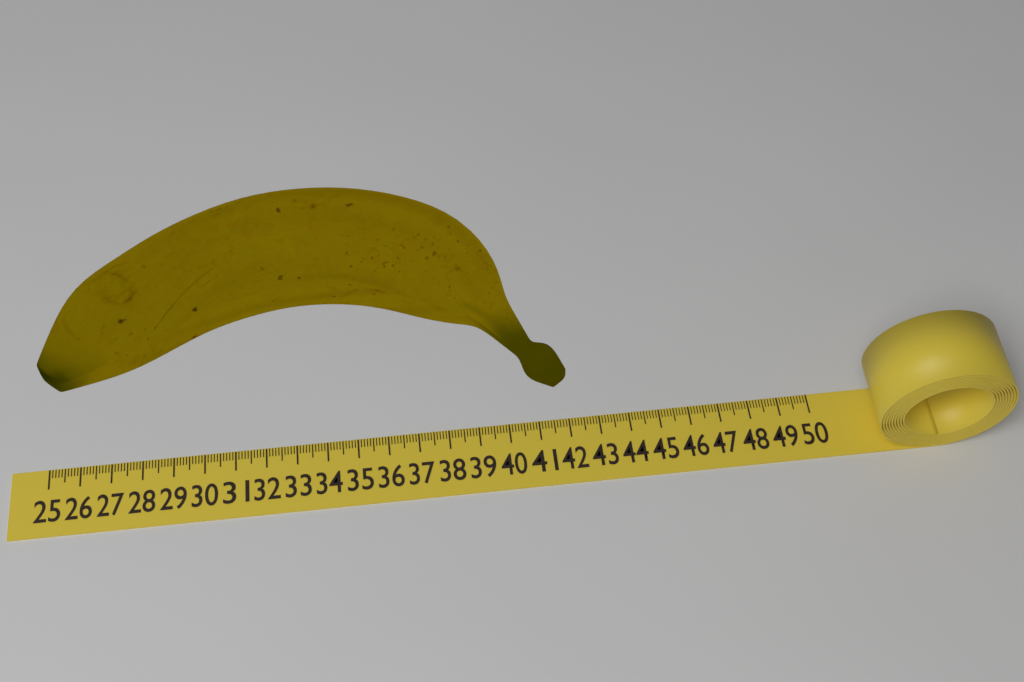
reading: 41.9 (no unit)
